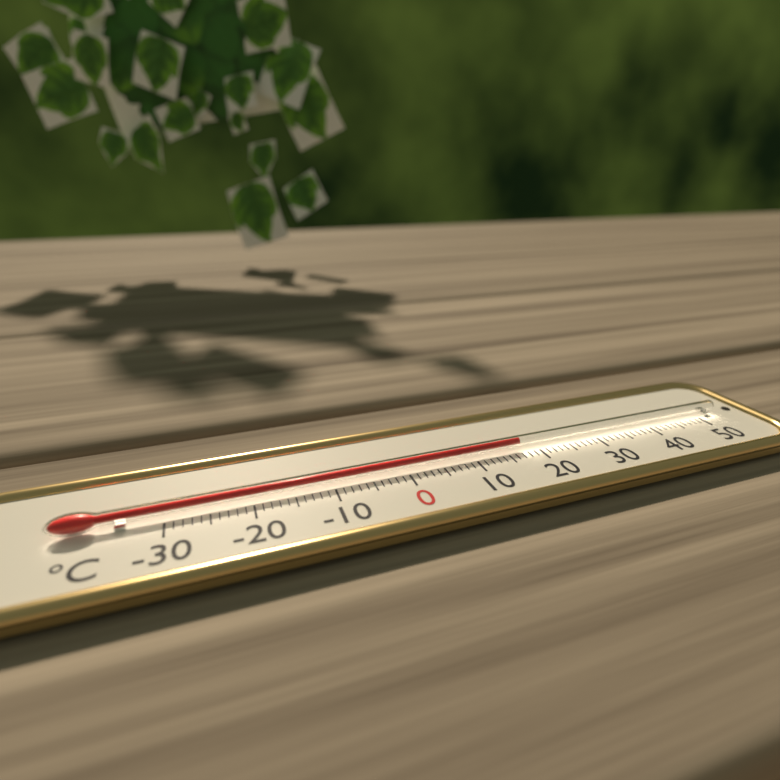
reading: 17 °C
